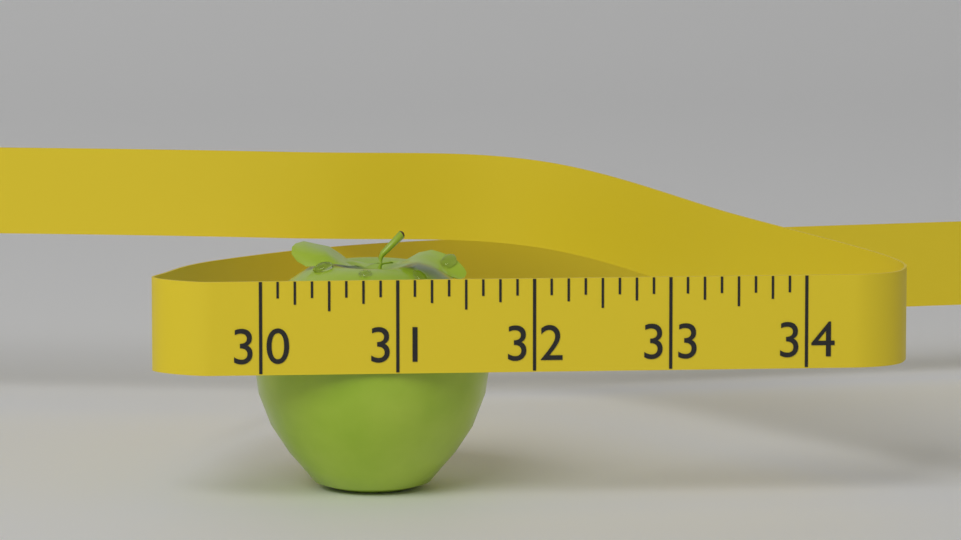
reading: 31.750 (no unit)
